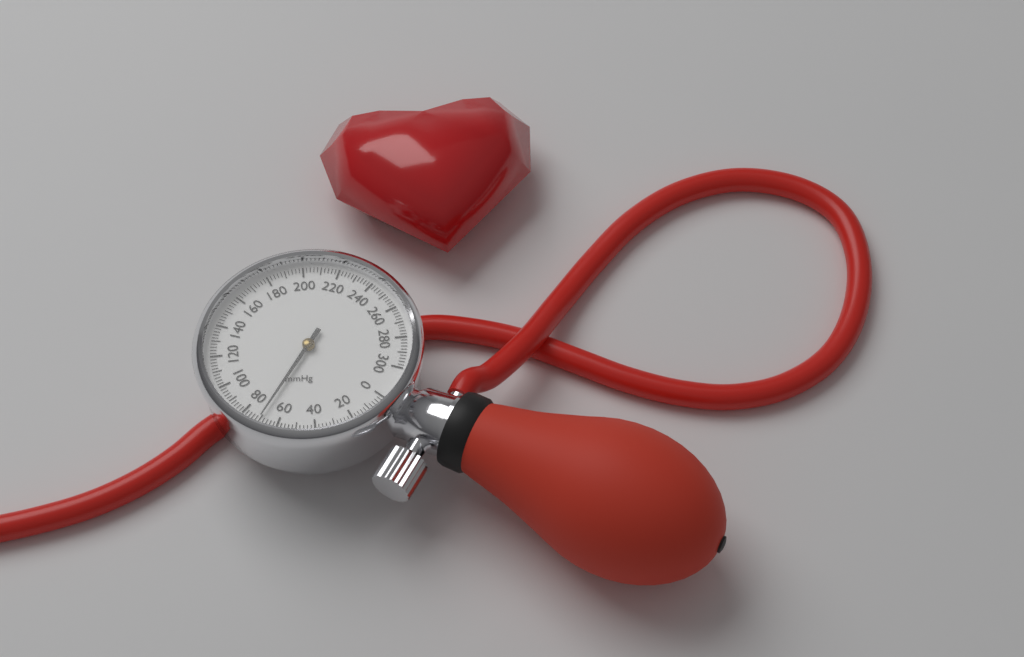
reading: 70 mmHg
